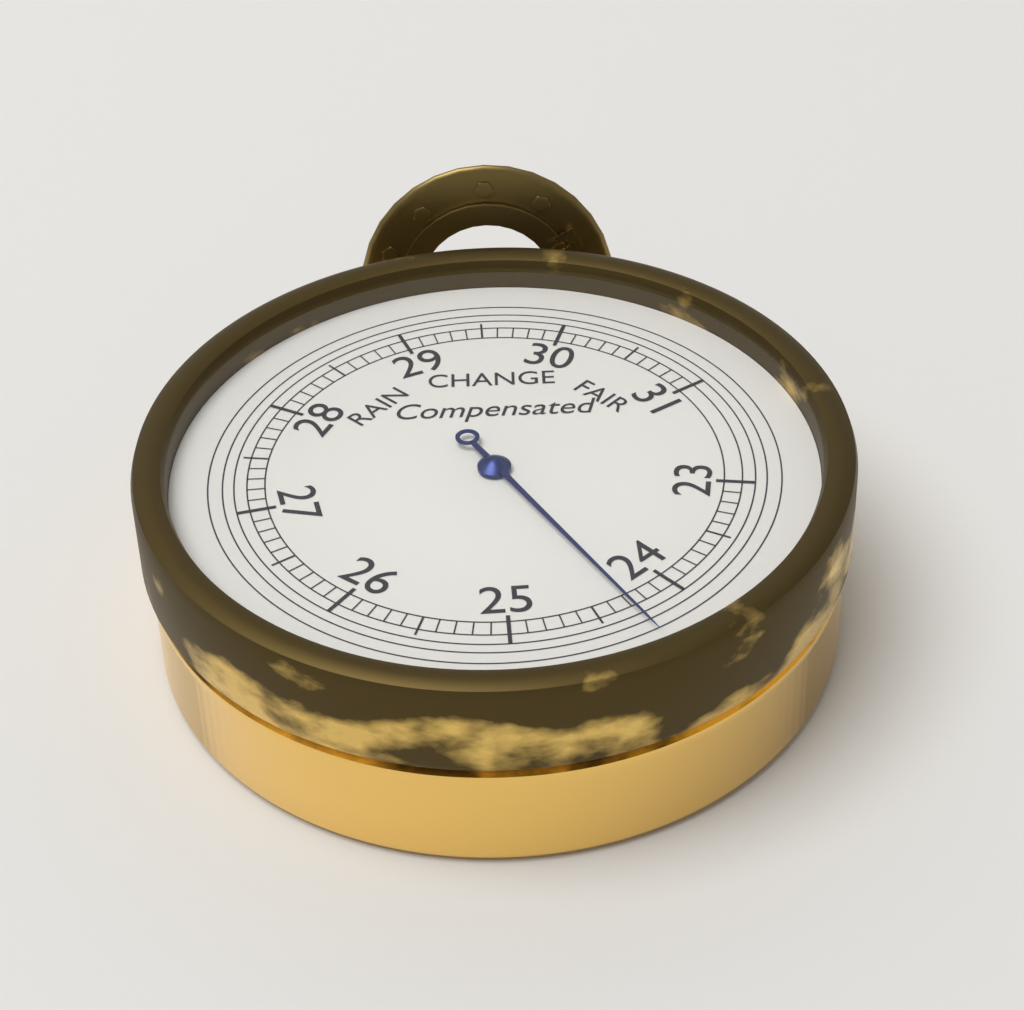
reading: 24.3 inHg
